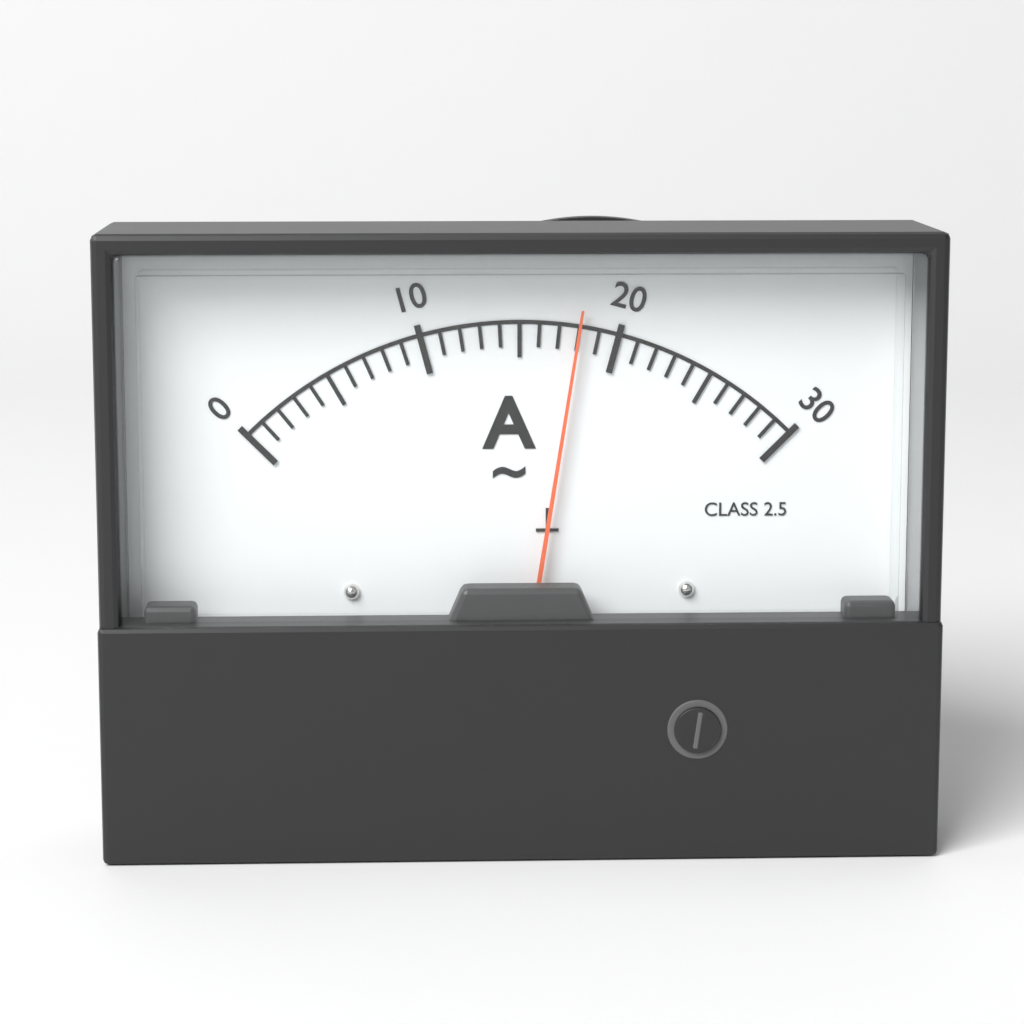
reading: 18 A
